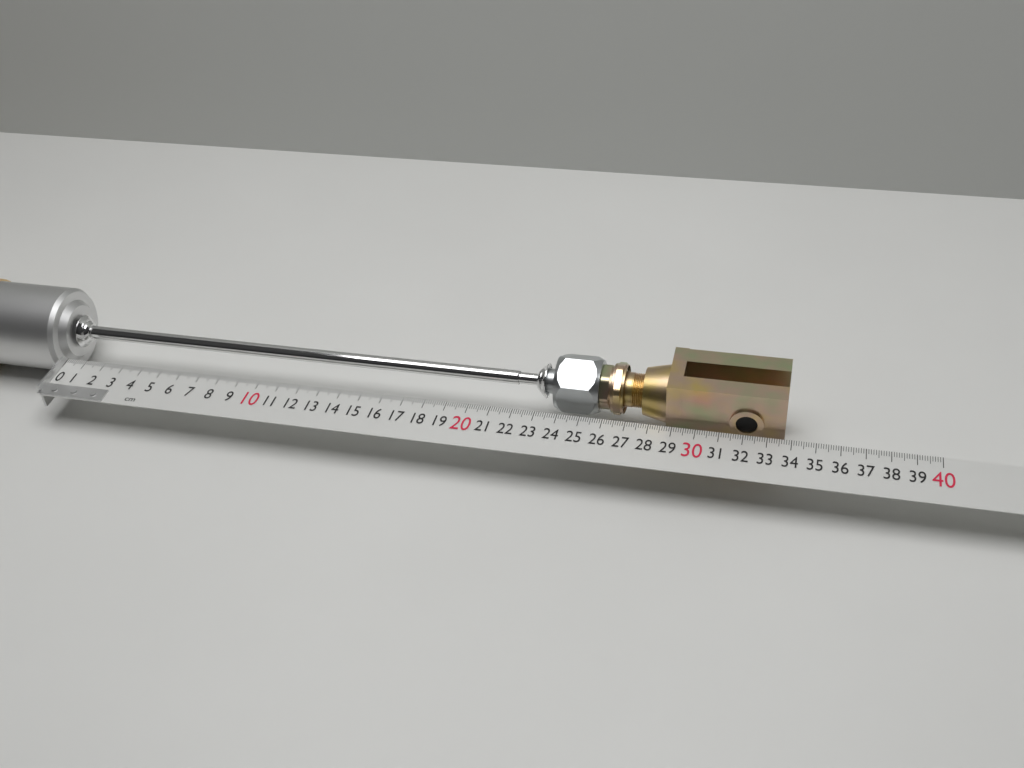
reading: 33.7 cm
